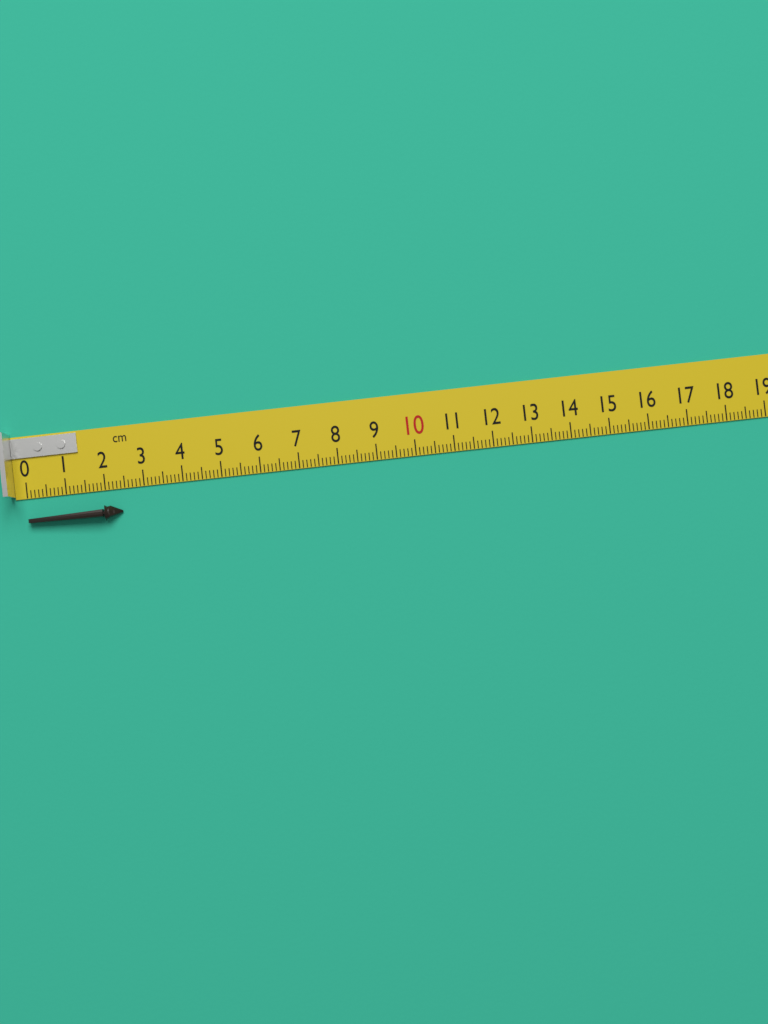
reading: 2.4 cm
